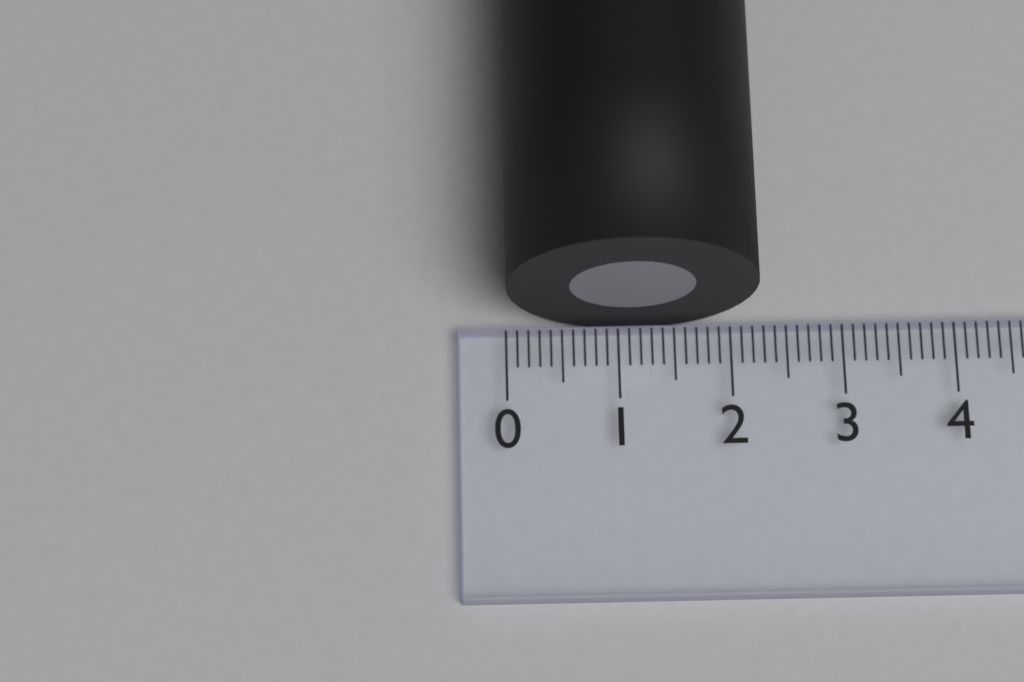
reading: 2.2 (no unit)
